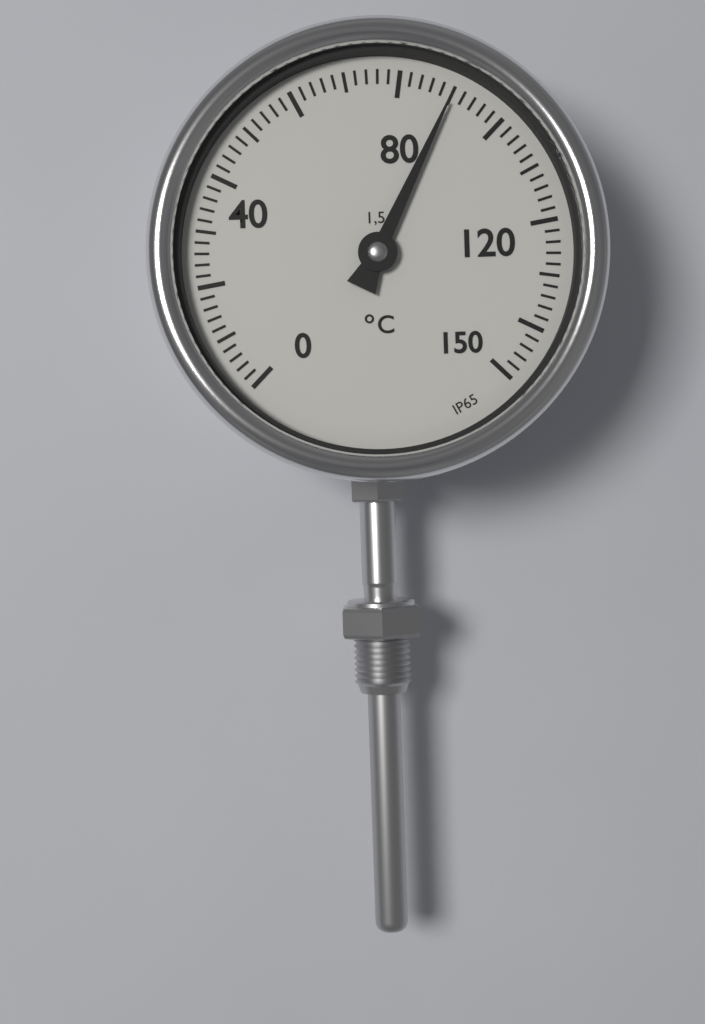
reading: 90 °C
